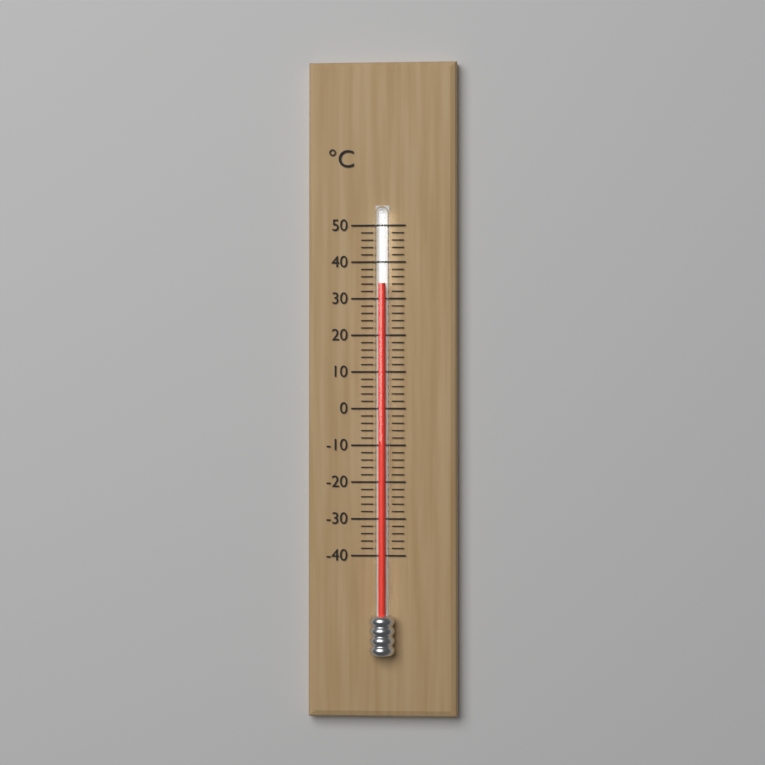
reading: 34 °C
